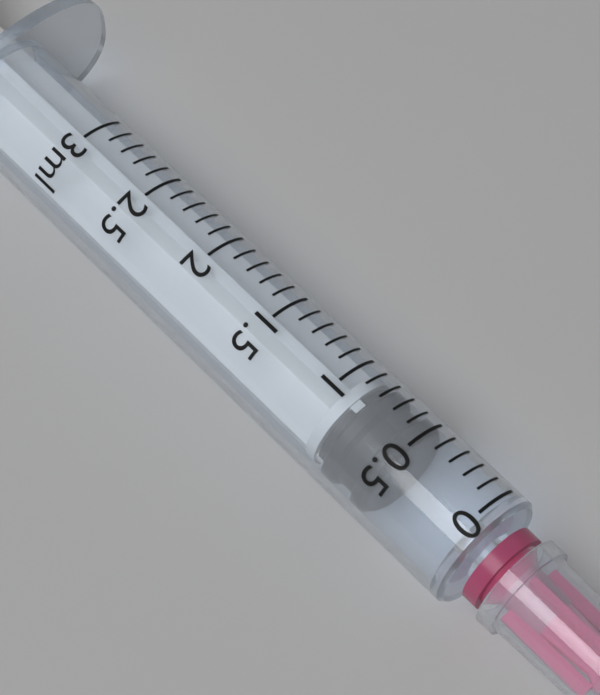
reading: 0.5 ml
